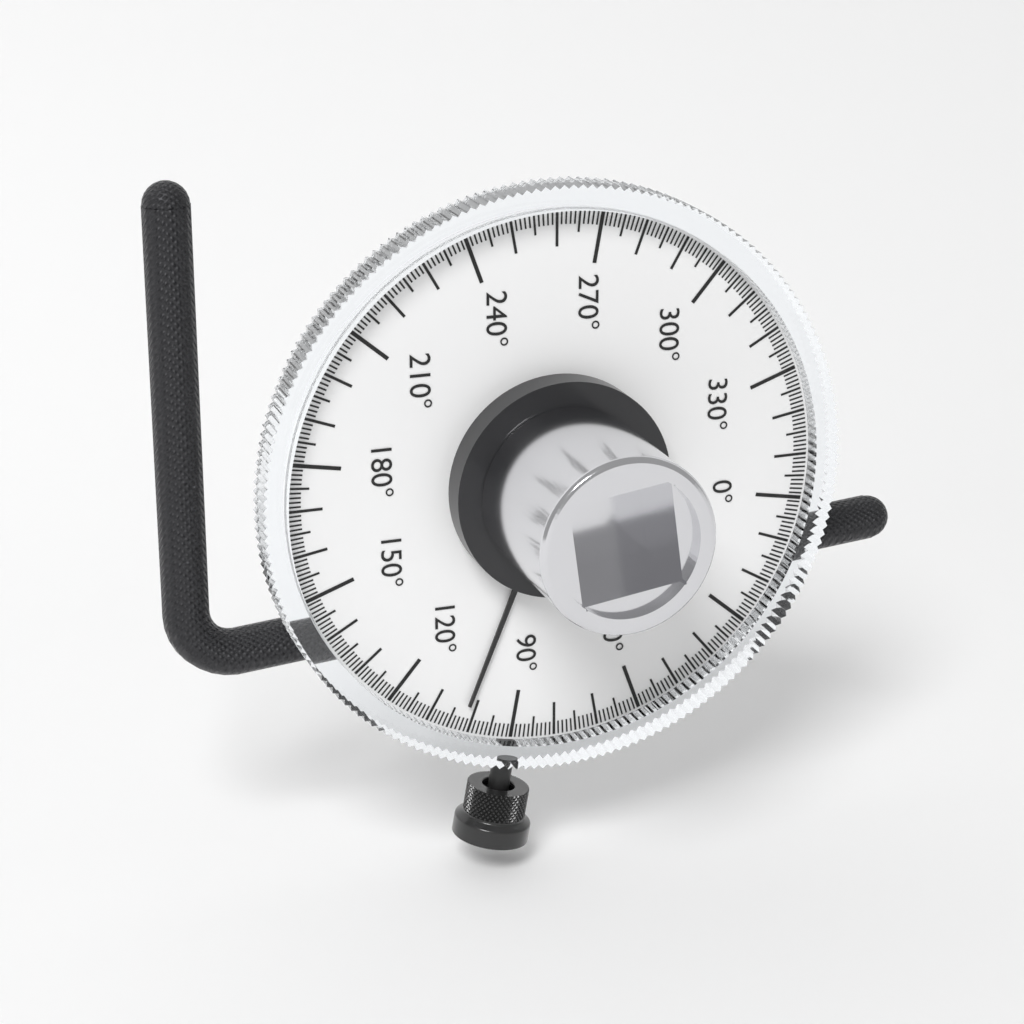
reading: 102 °
